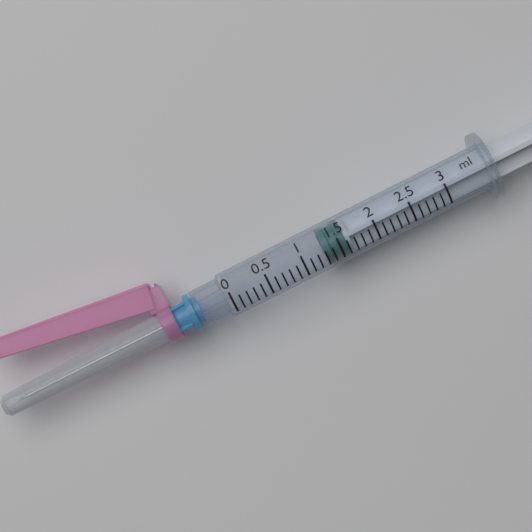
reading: 1.3 ml
